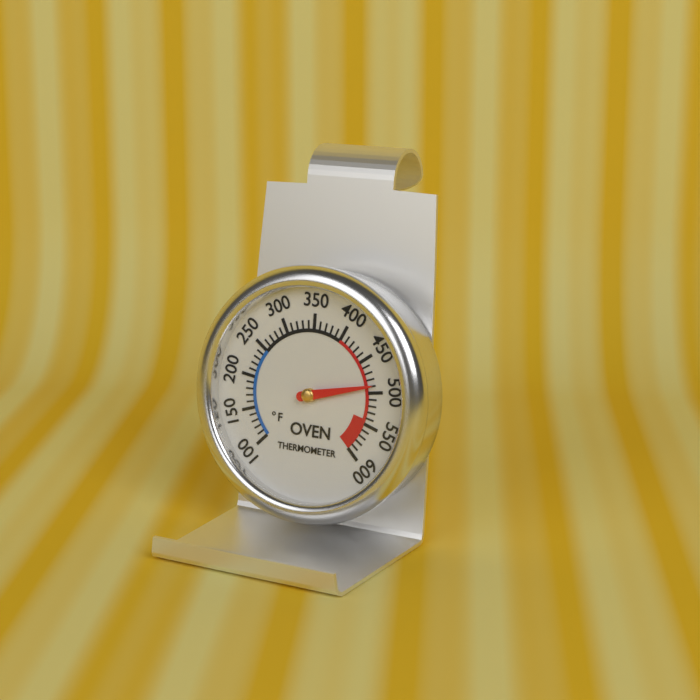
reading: 490 °F
